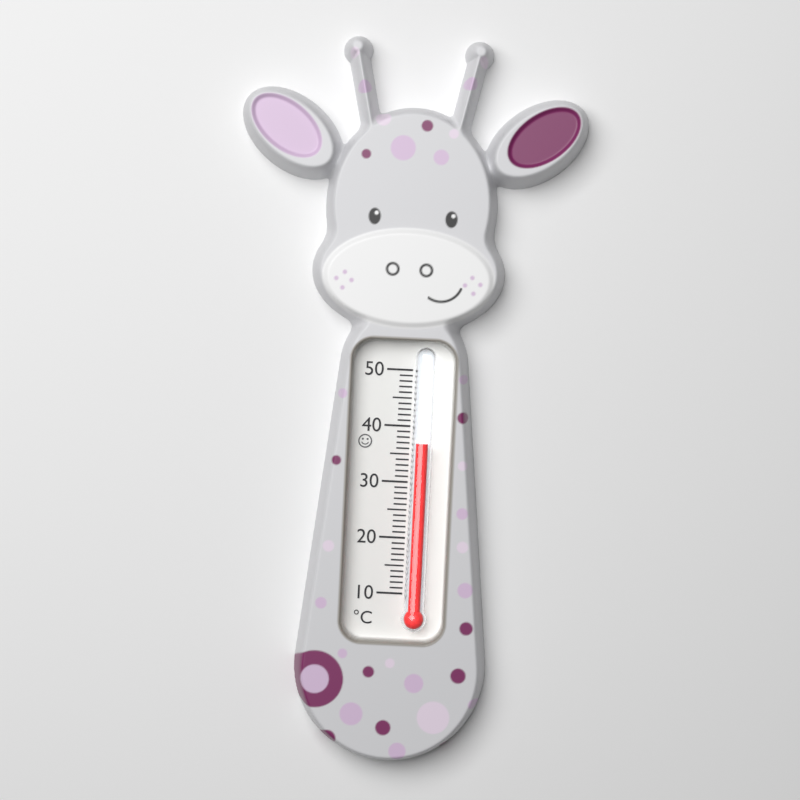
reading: 37 °C
